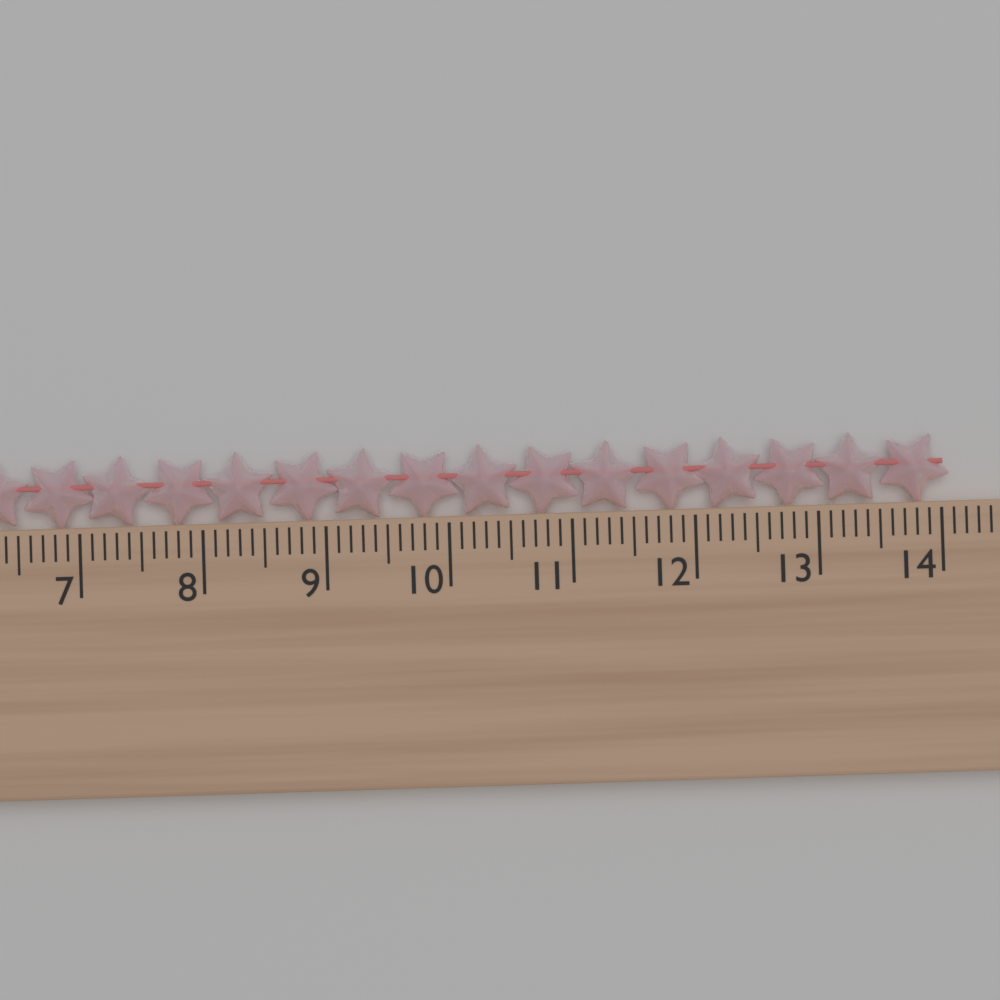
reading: 14.1 cm
